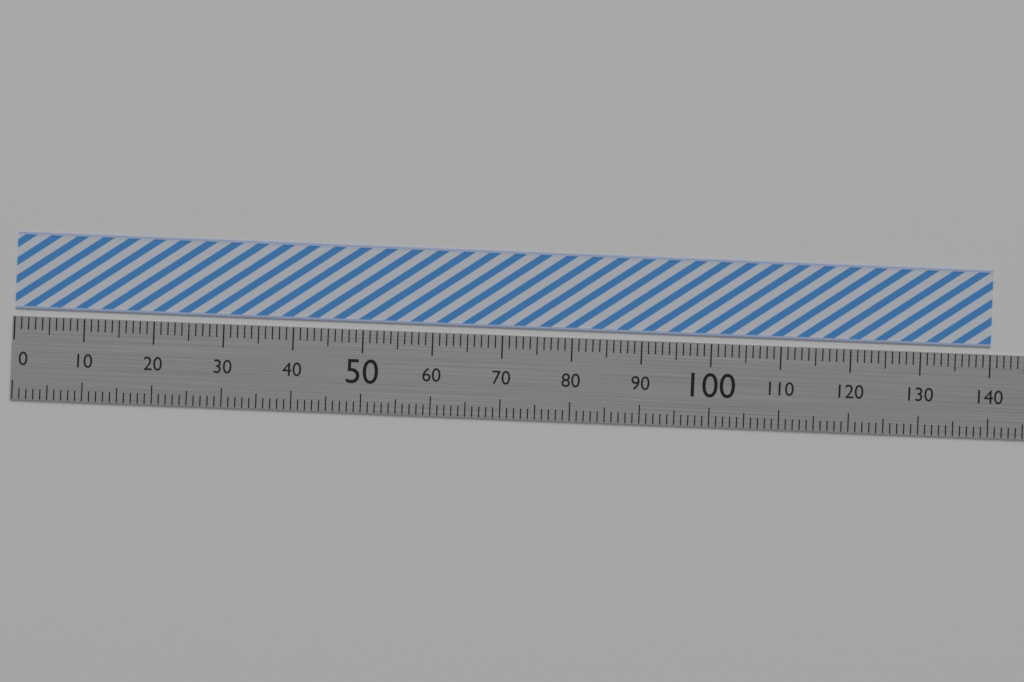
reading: 140 (no unit)
